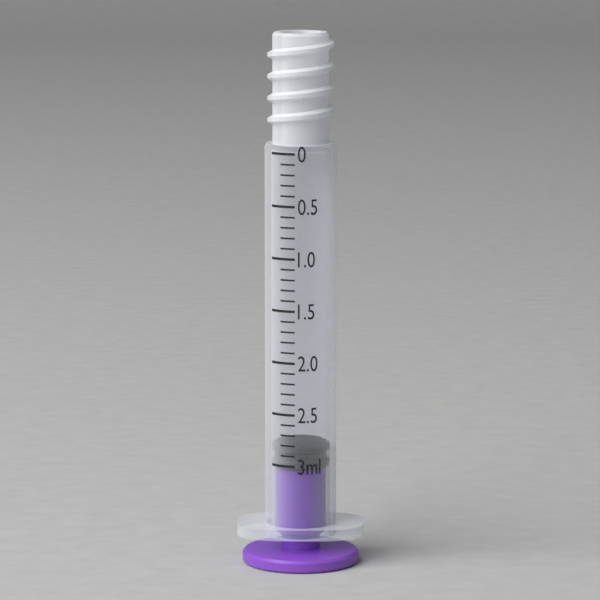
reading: 2.8 ml
